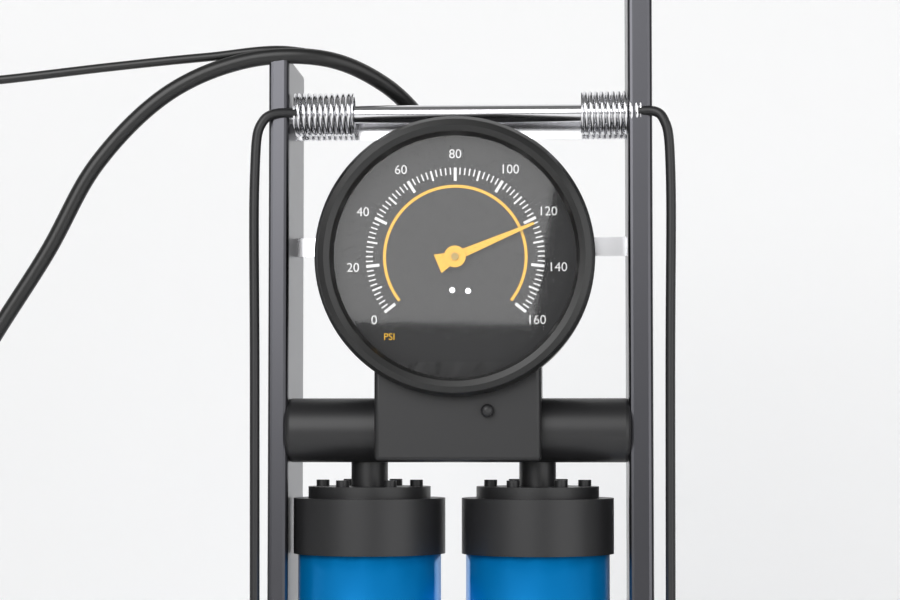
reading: 122 psi
